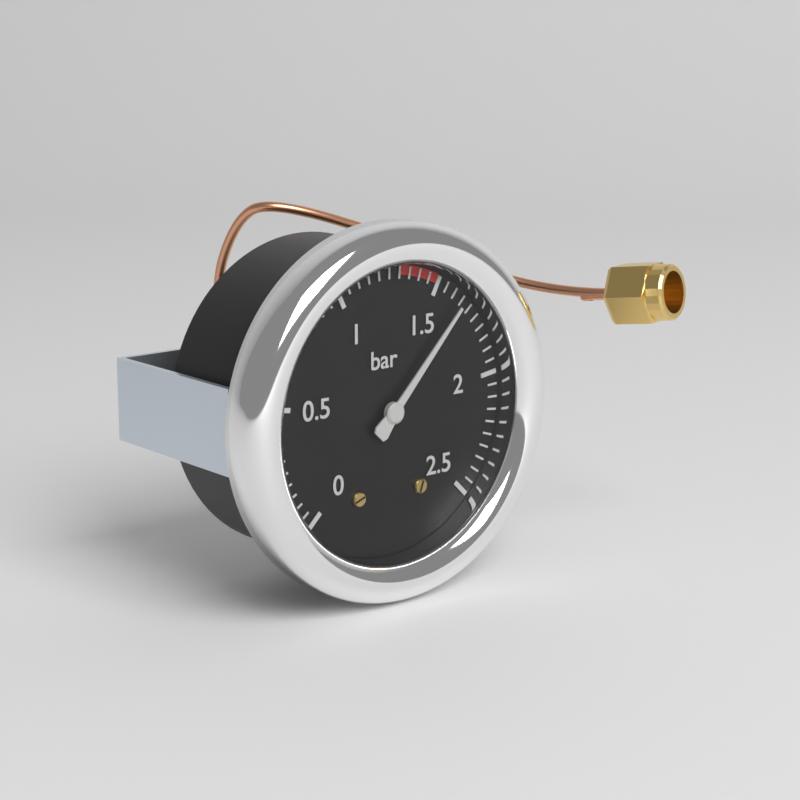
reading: 1.65 bar
